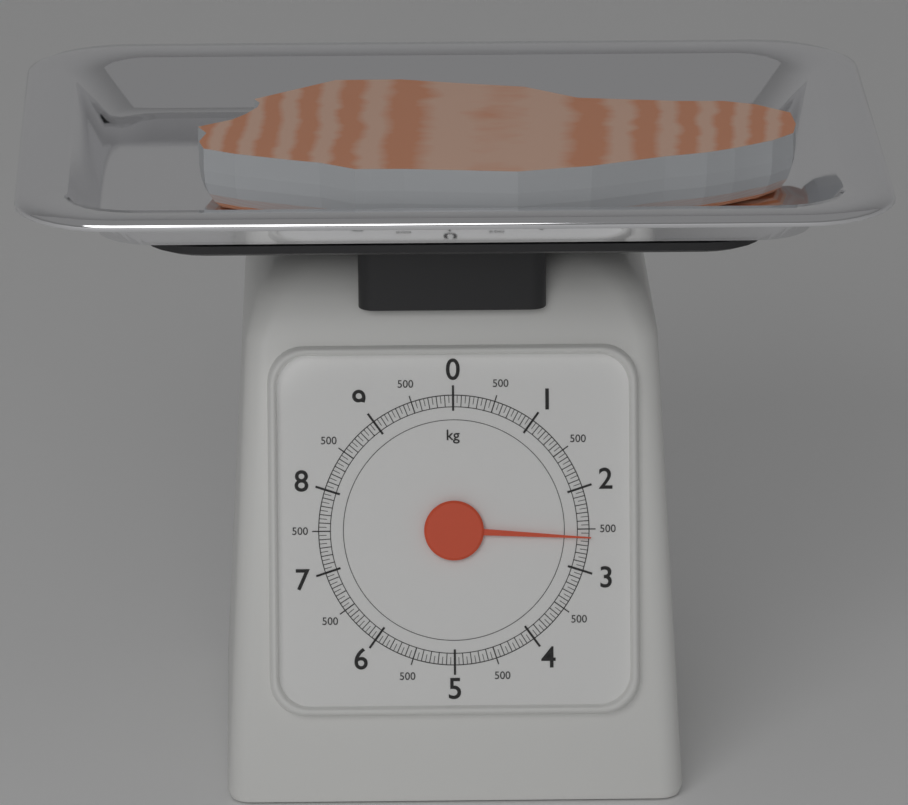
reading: 2.60 kg
